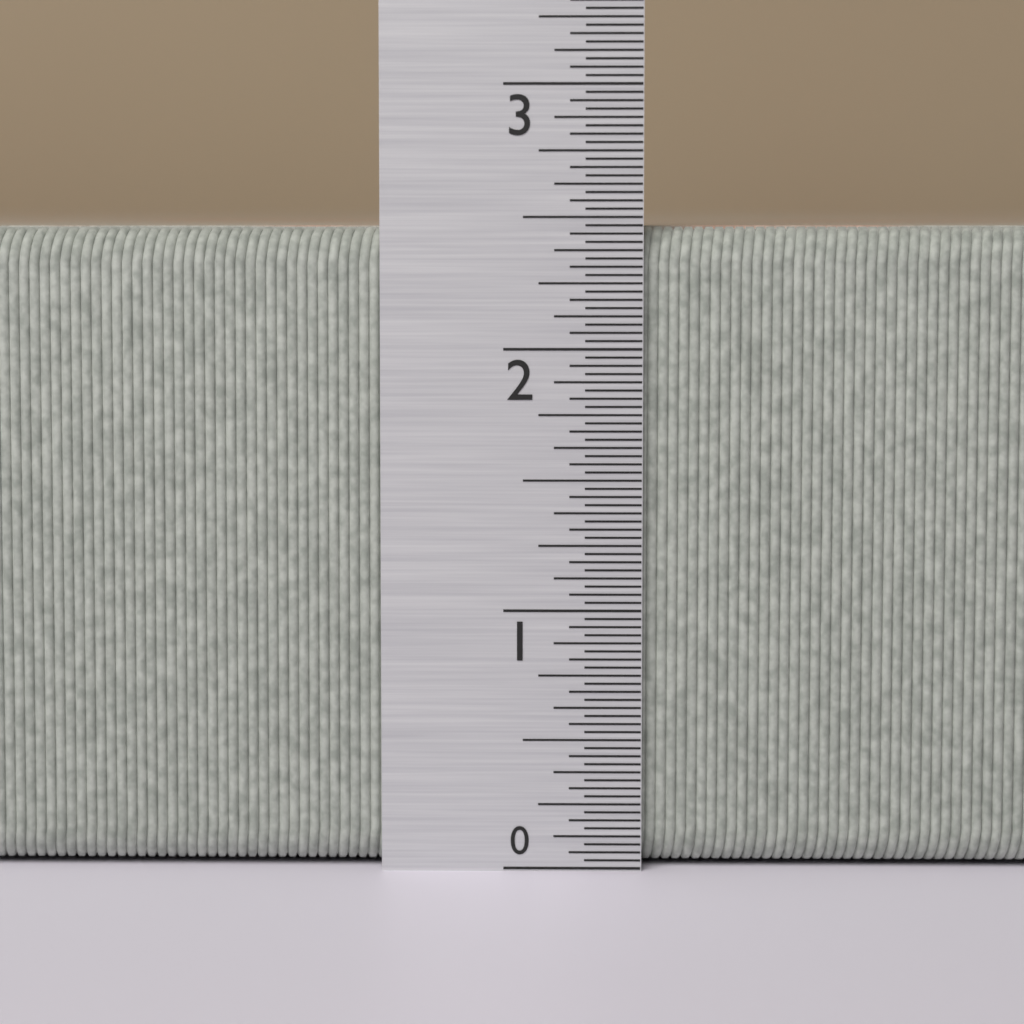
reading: 2.46875 in
